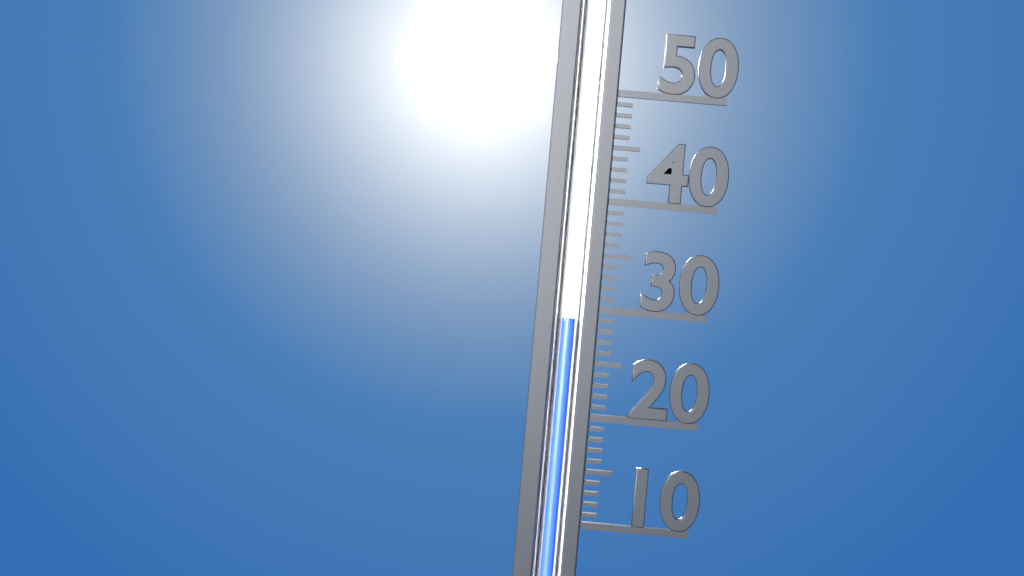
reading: 29 (no unit)
